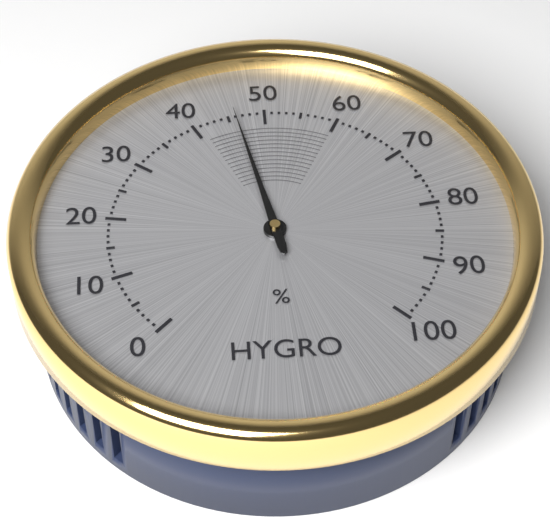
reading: 46 %
